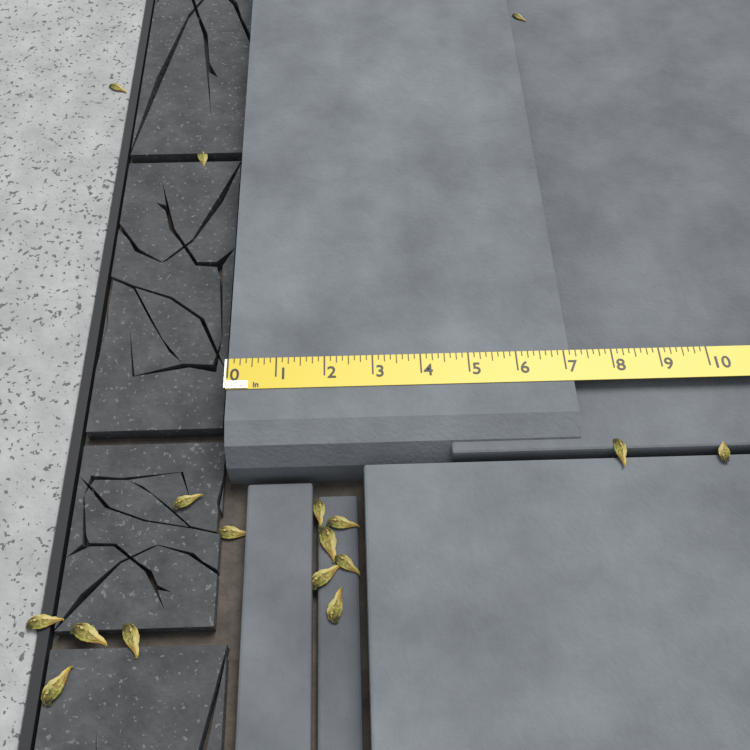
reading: 7.125 in
